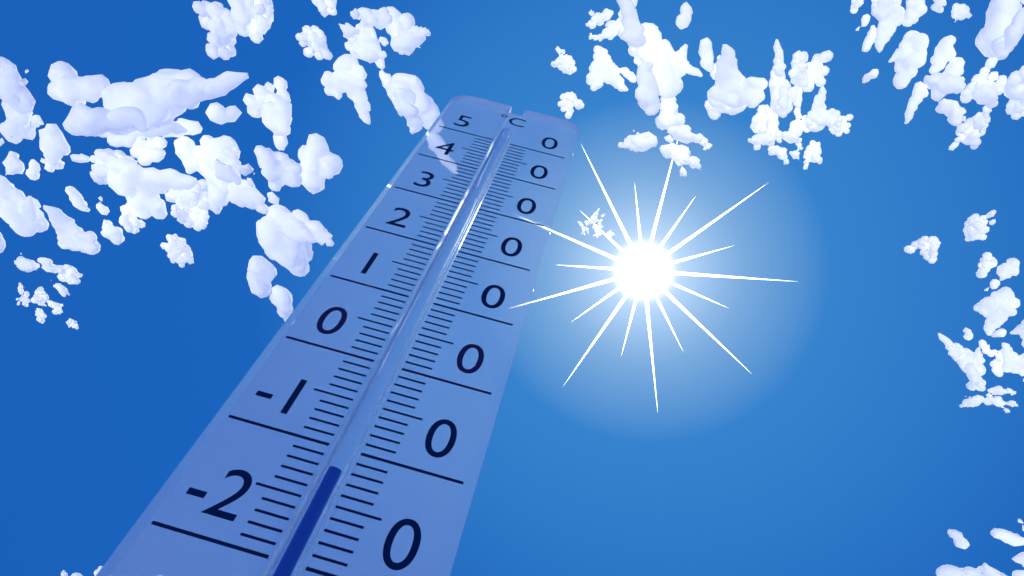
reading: -12 °C
